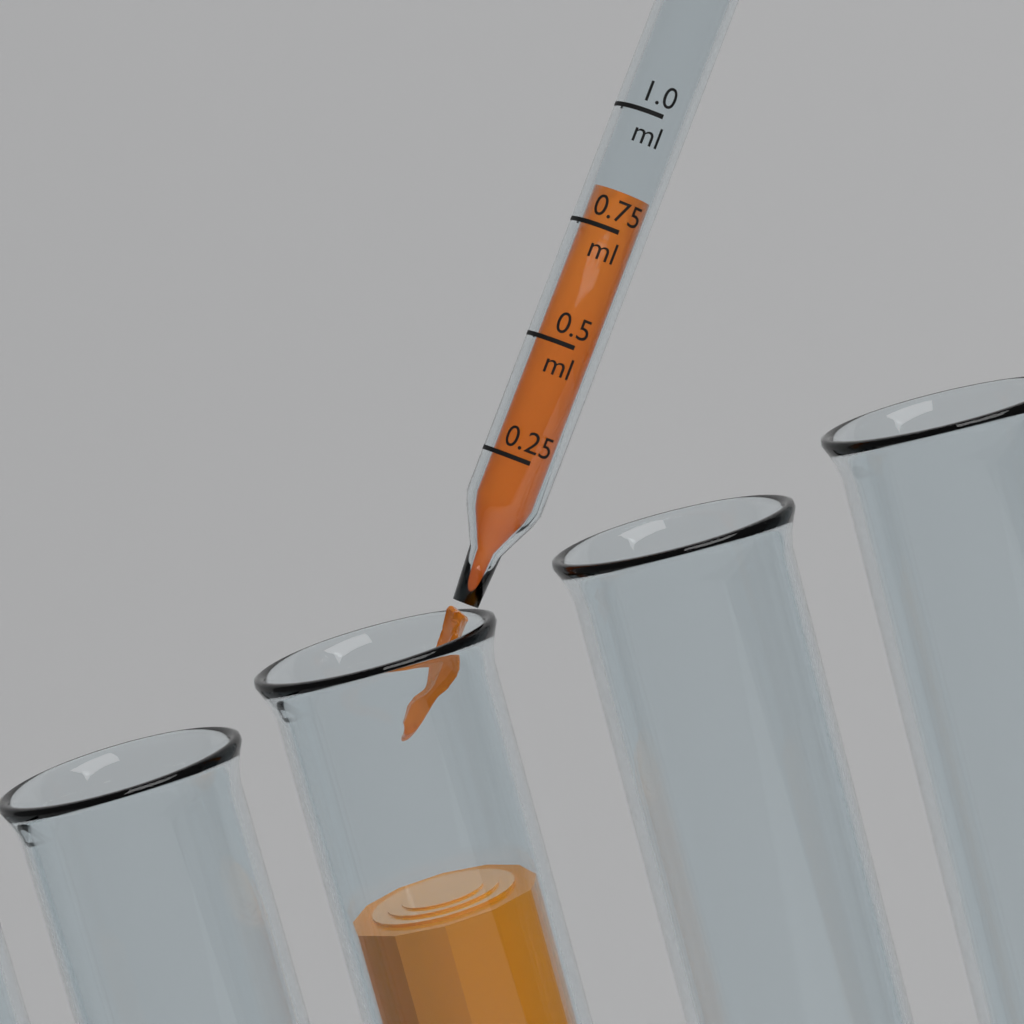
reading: 0.83 ml
